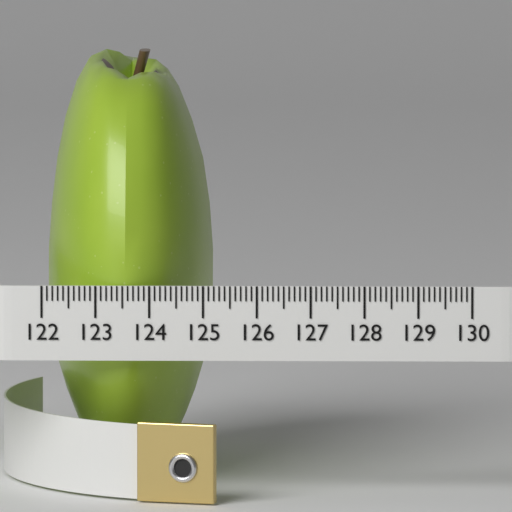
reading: 125.1 (no unit)
